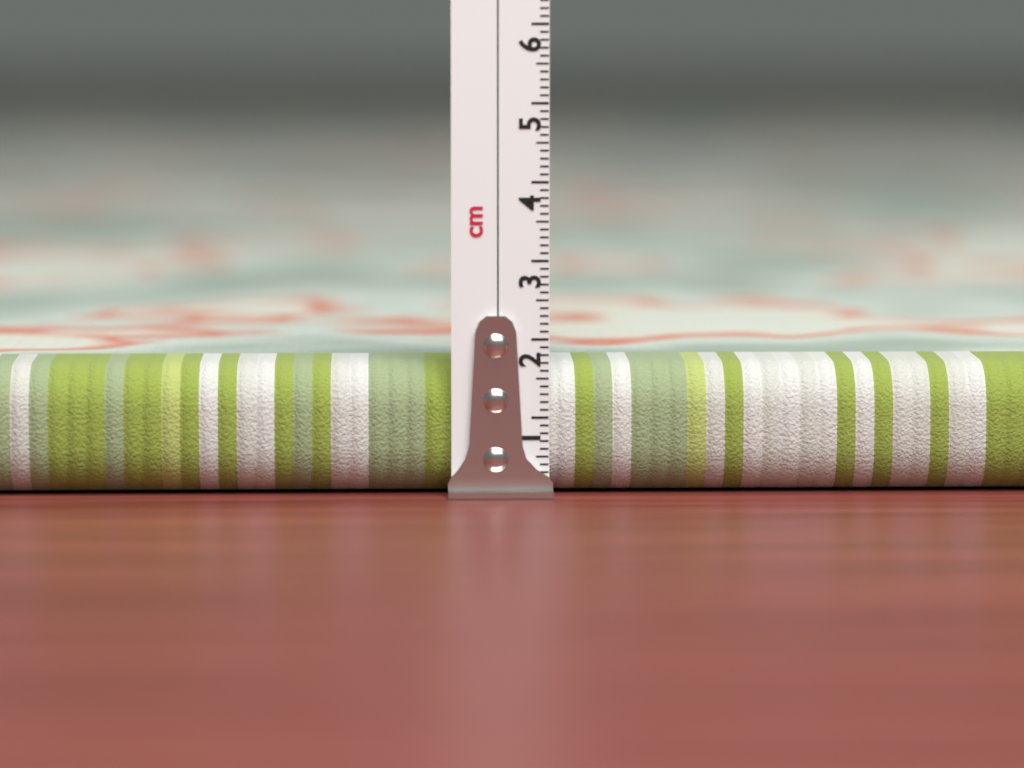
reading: 1.7 cm
